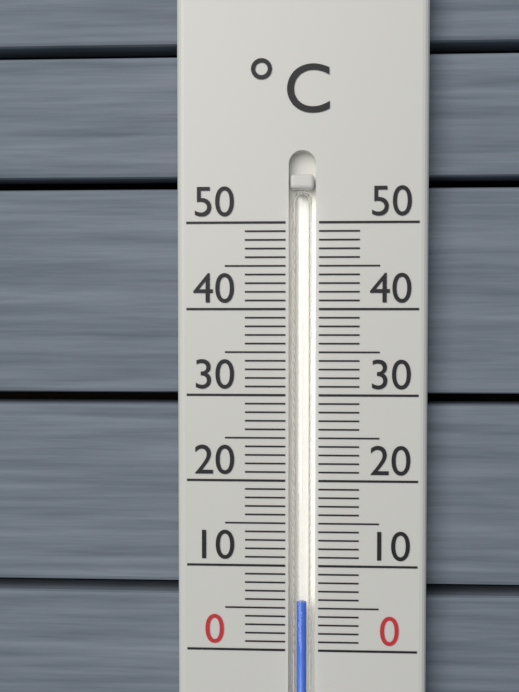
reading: 6 °C
